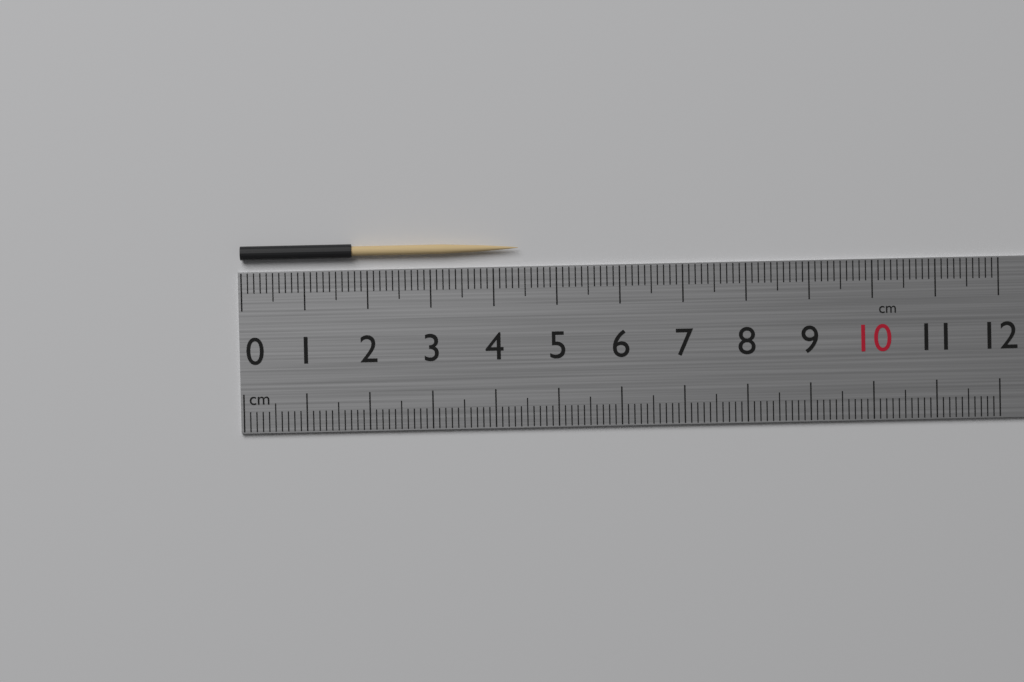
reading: 4.4 cm
